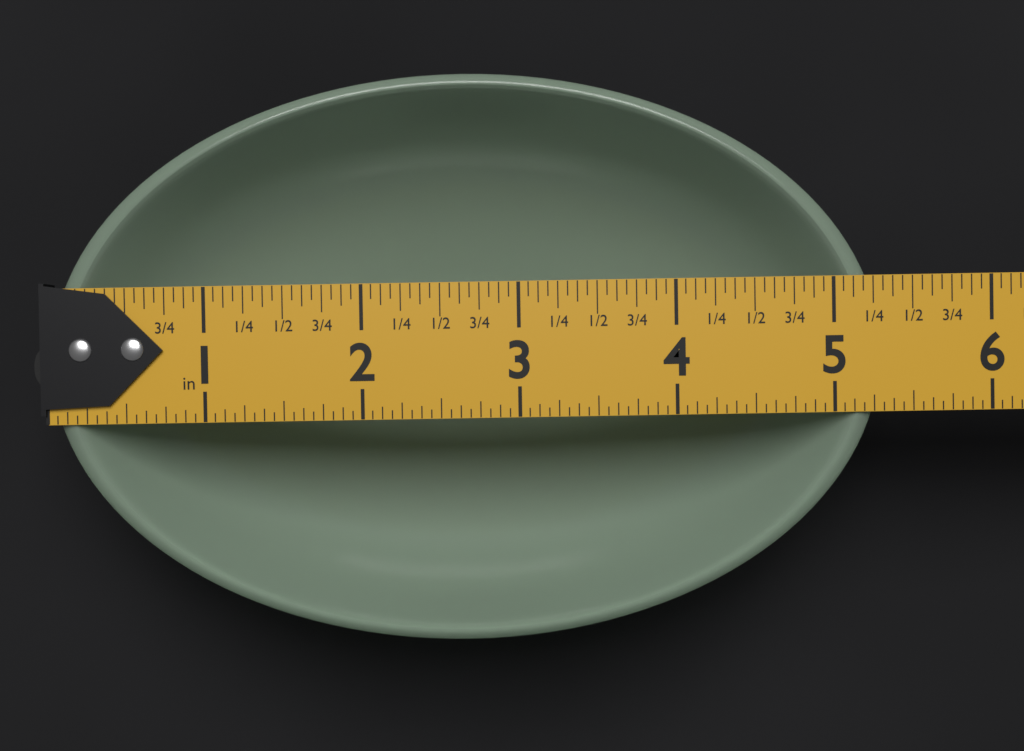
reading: 5.3125 in
